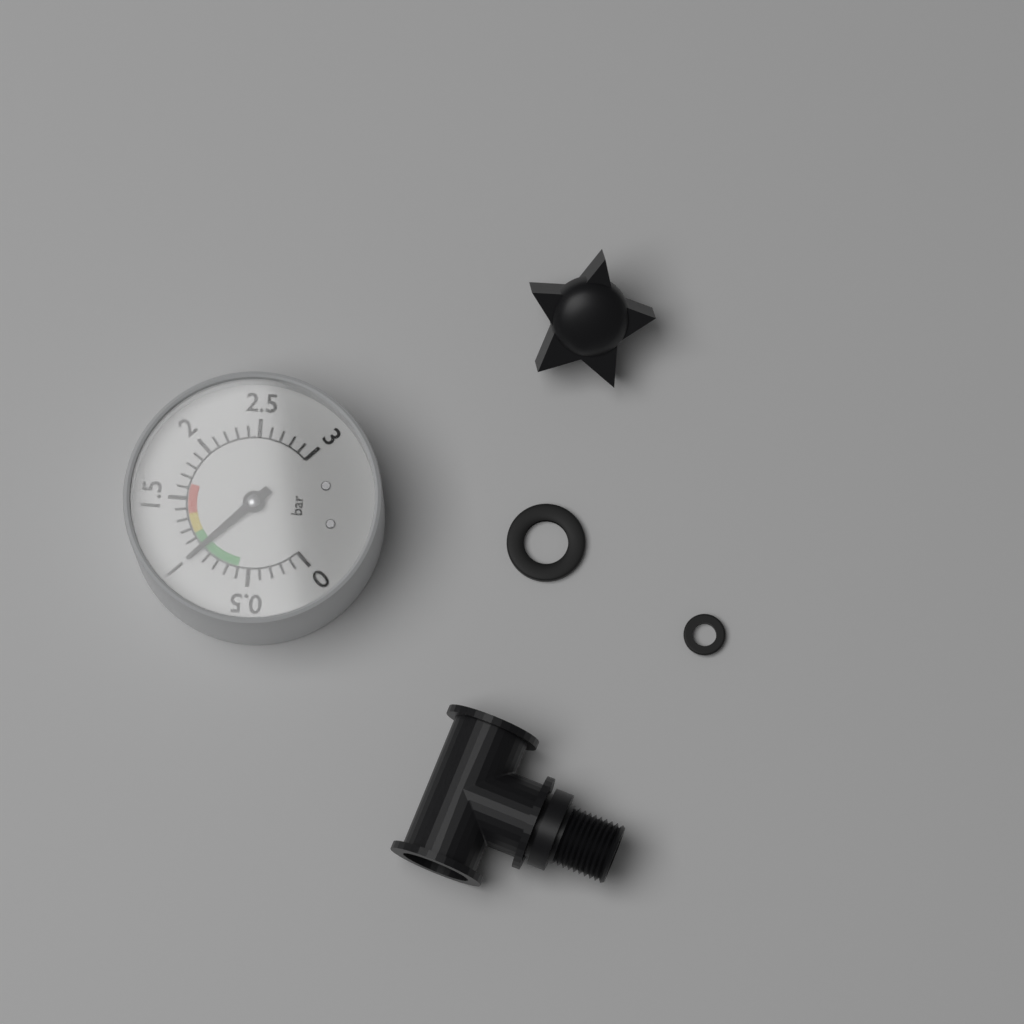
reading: 1.0 bar
